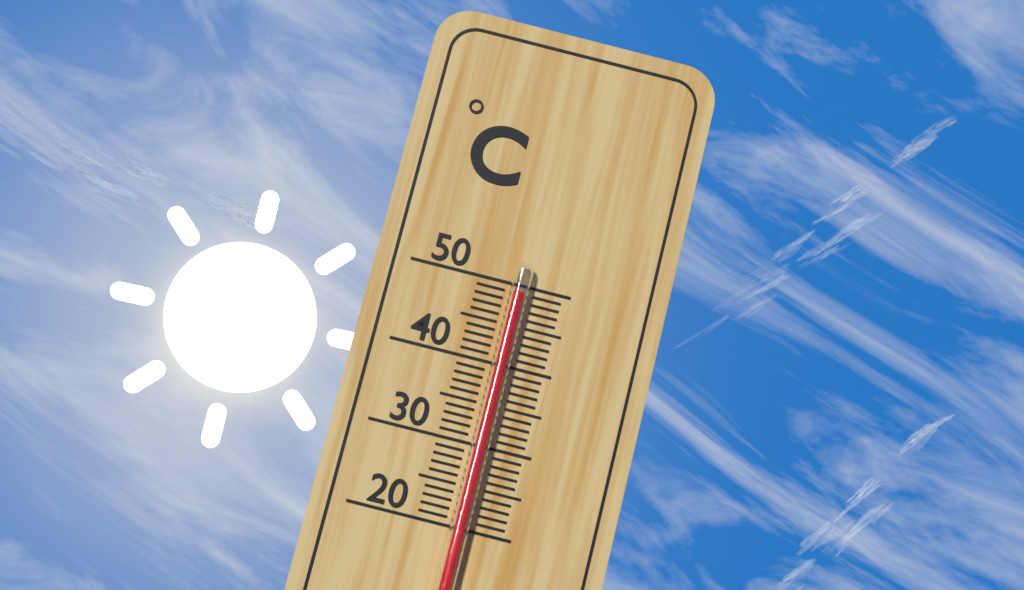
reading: 49 °C
